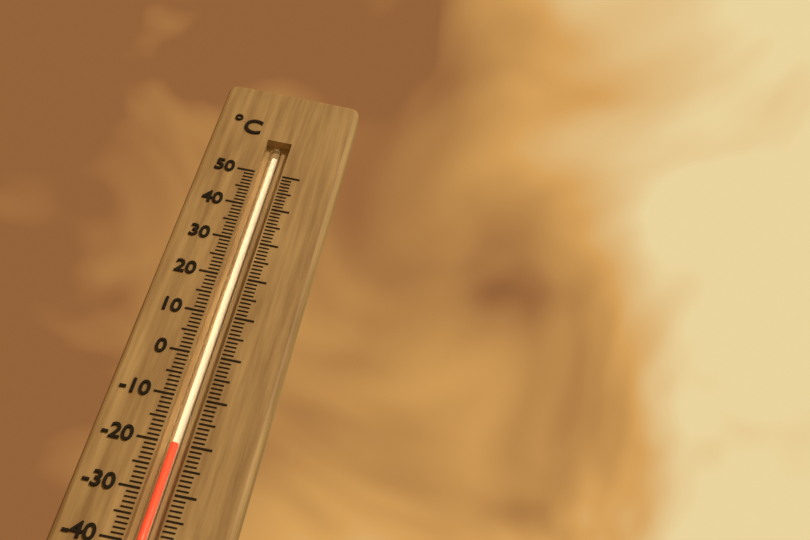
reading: -20 °C
